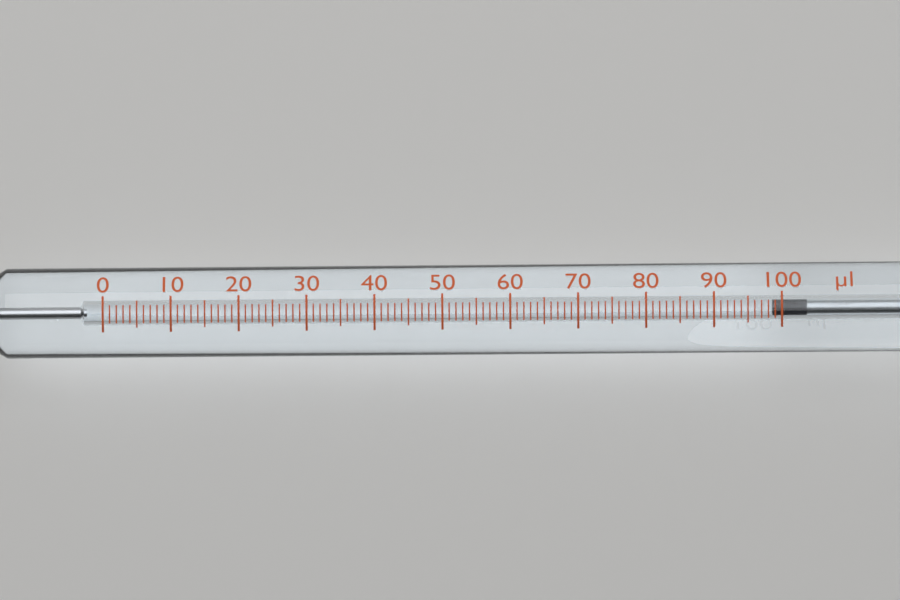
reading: 99 µl
